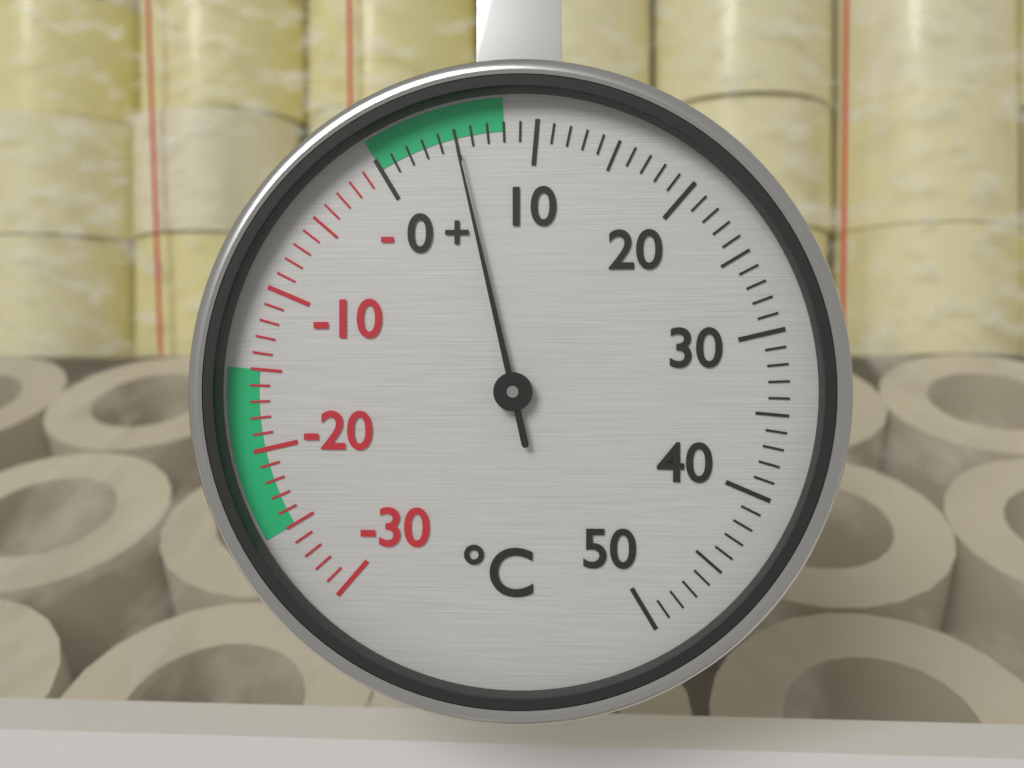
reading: 5 °C
